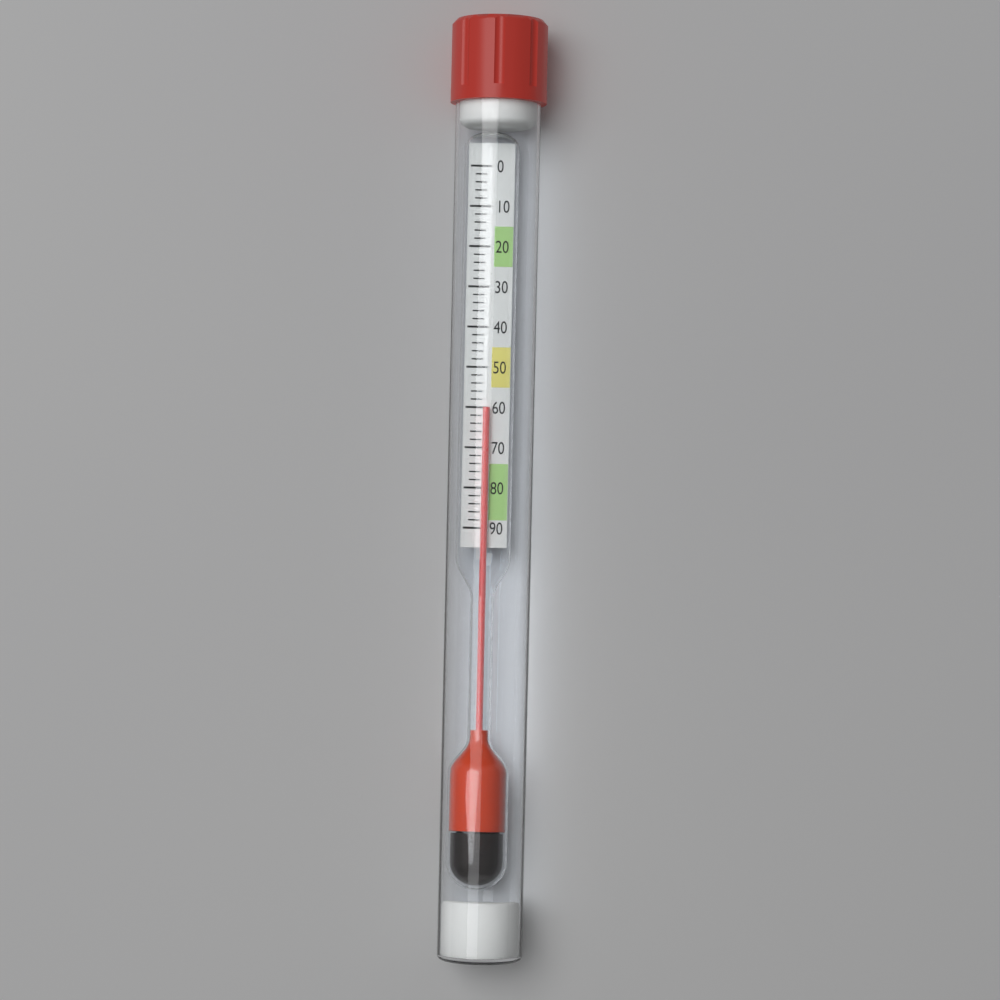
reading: 60 (no unit)
